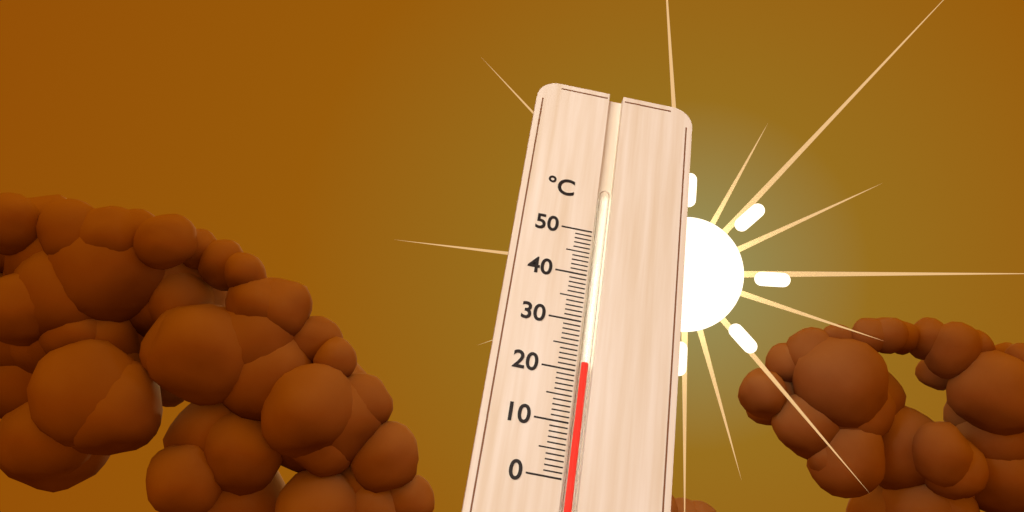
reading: 22 °C
